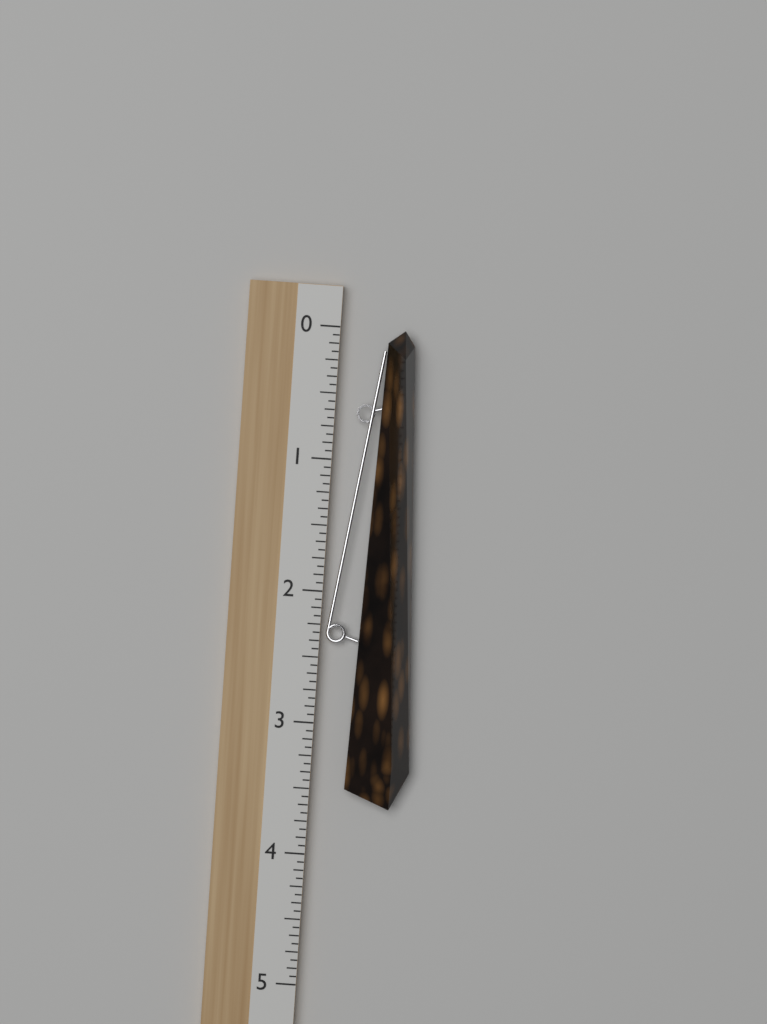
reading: 3.6250 (no unit)
